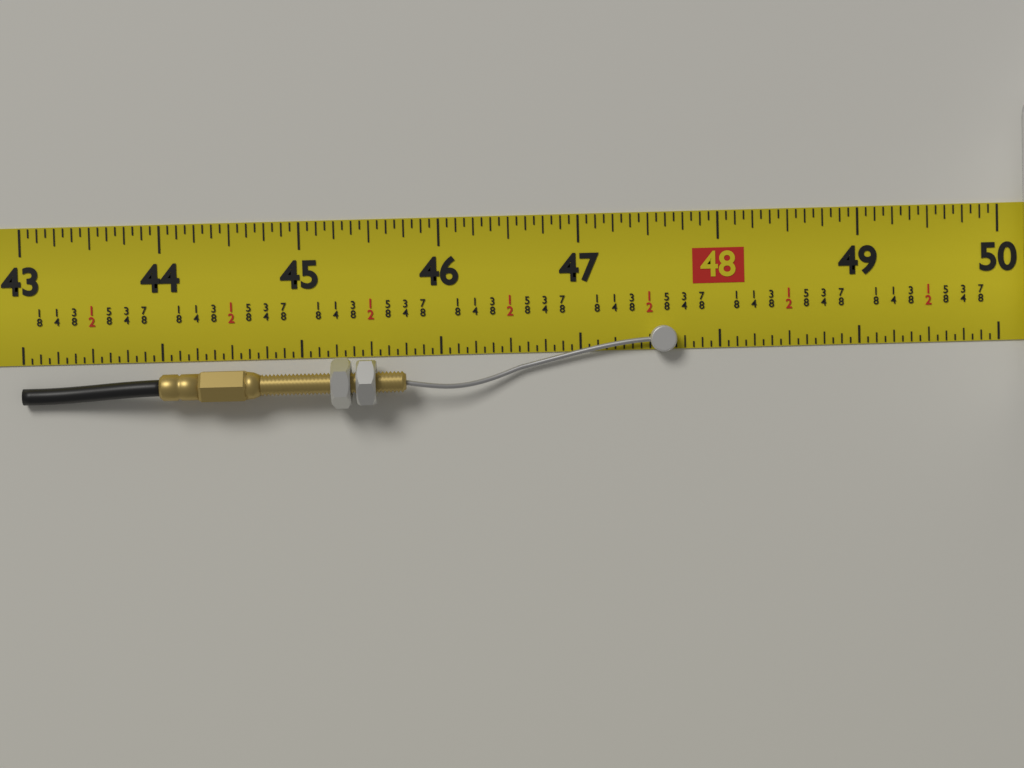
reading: 47.6875 in
